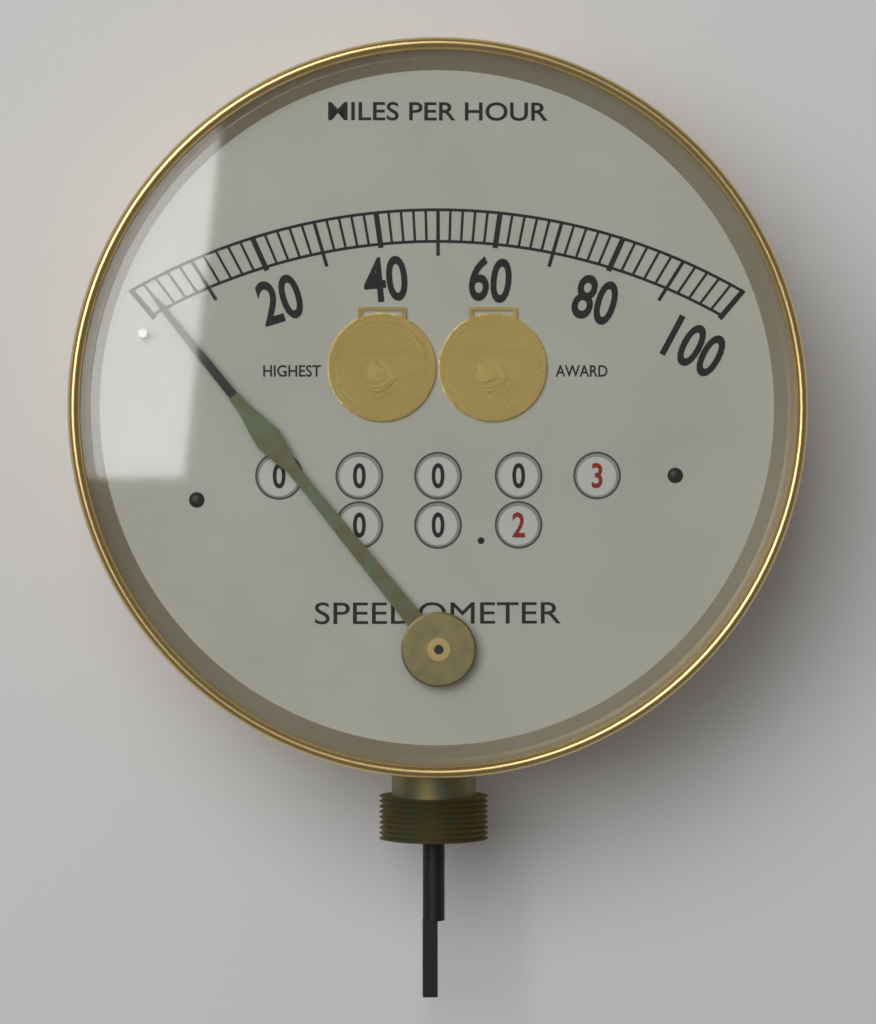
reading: 2 mph
